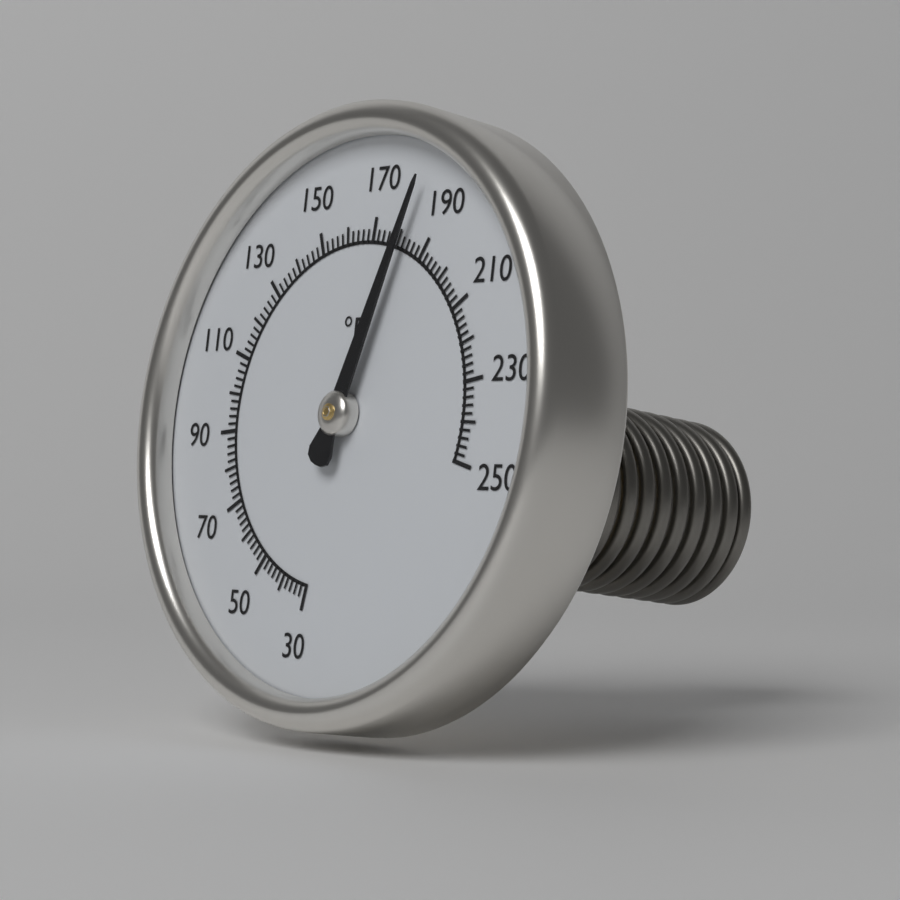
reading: 182 °F
